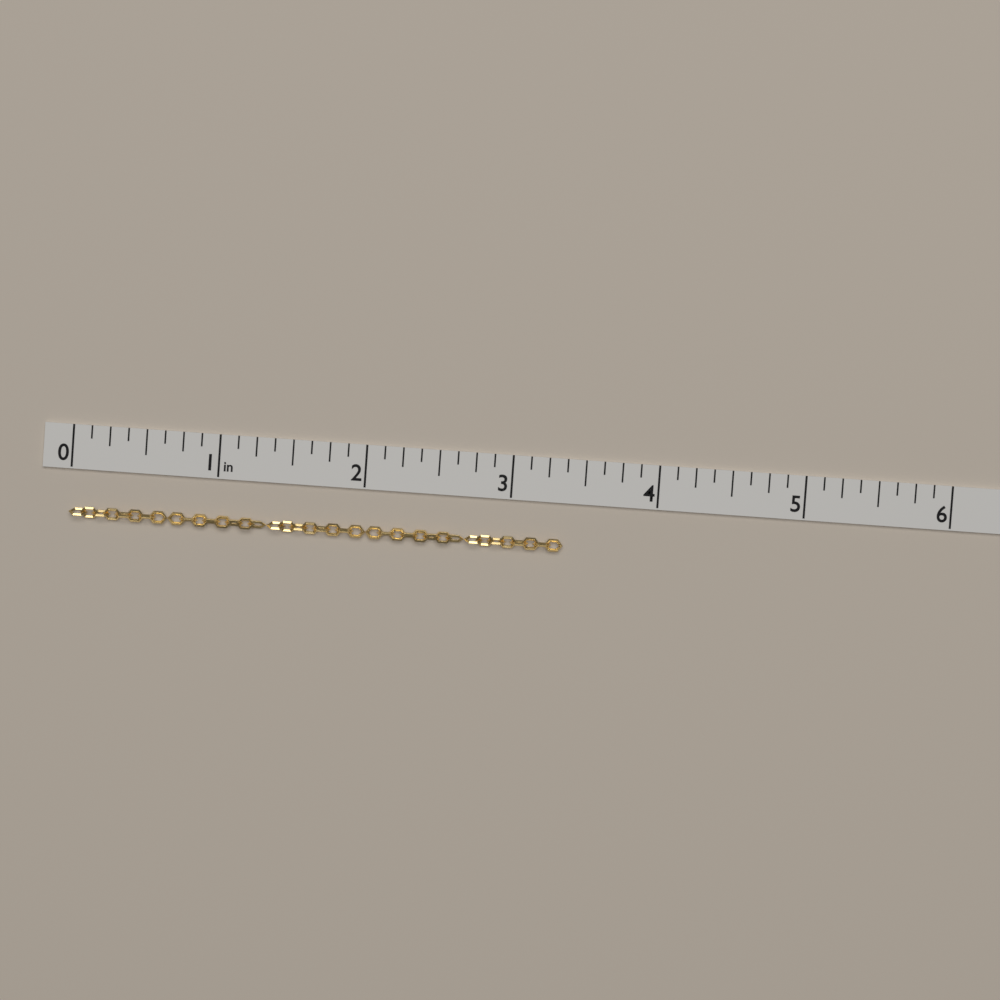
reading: 3.375 in
